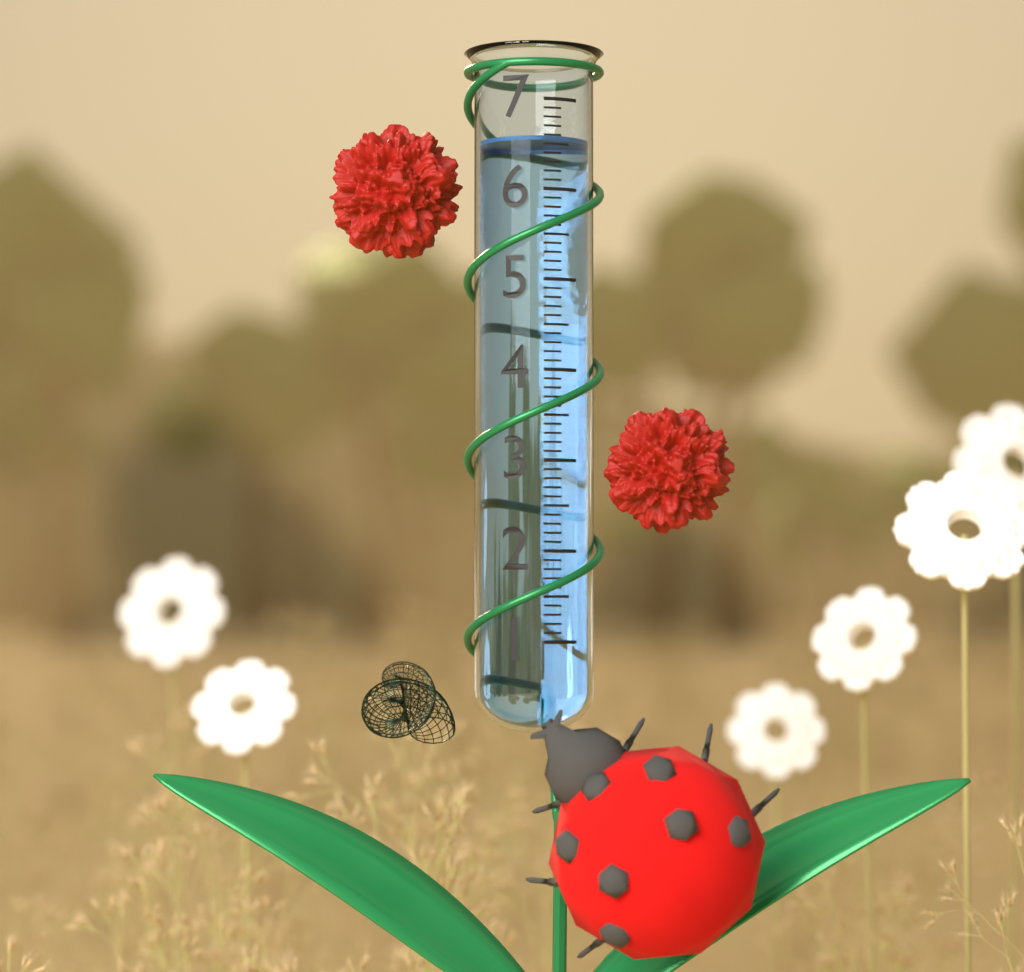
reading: 6.6 (no unit)
